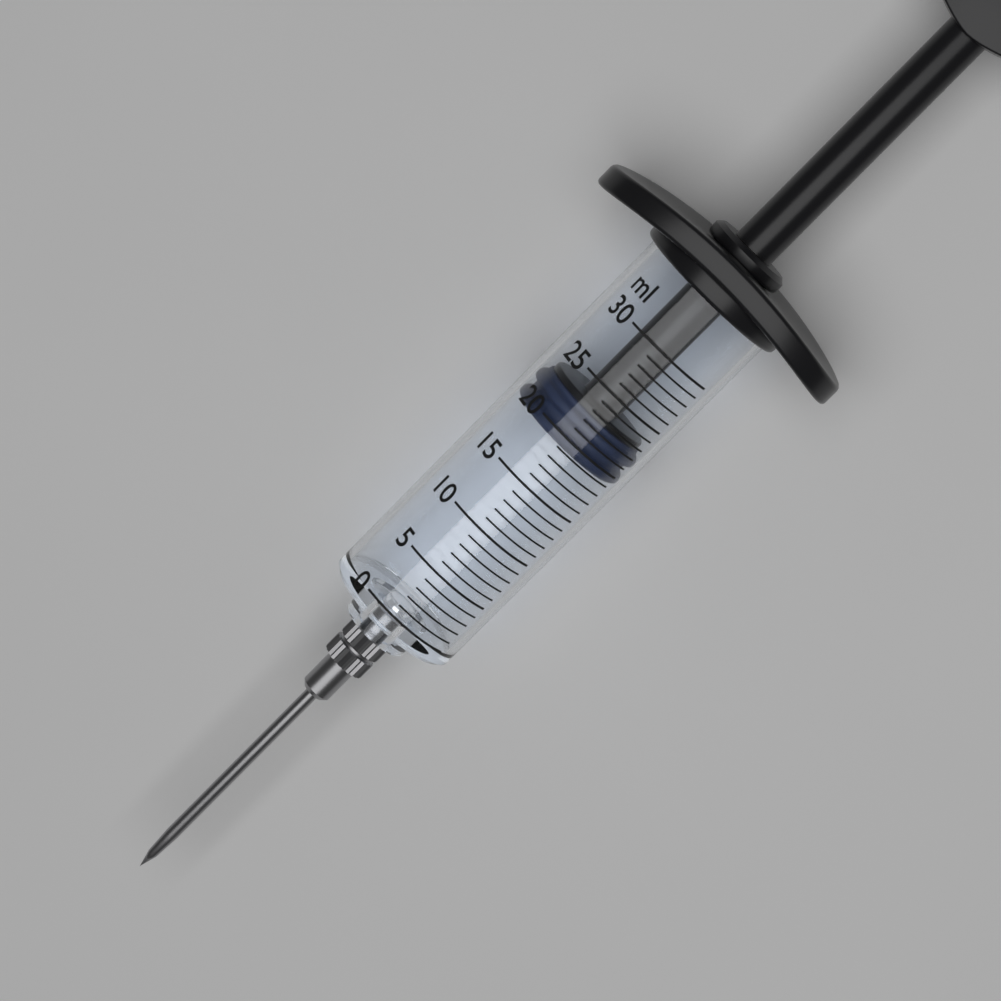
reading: 19 ml
